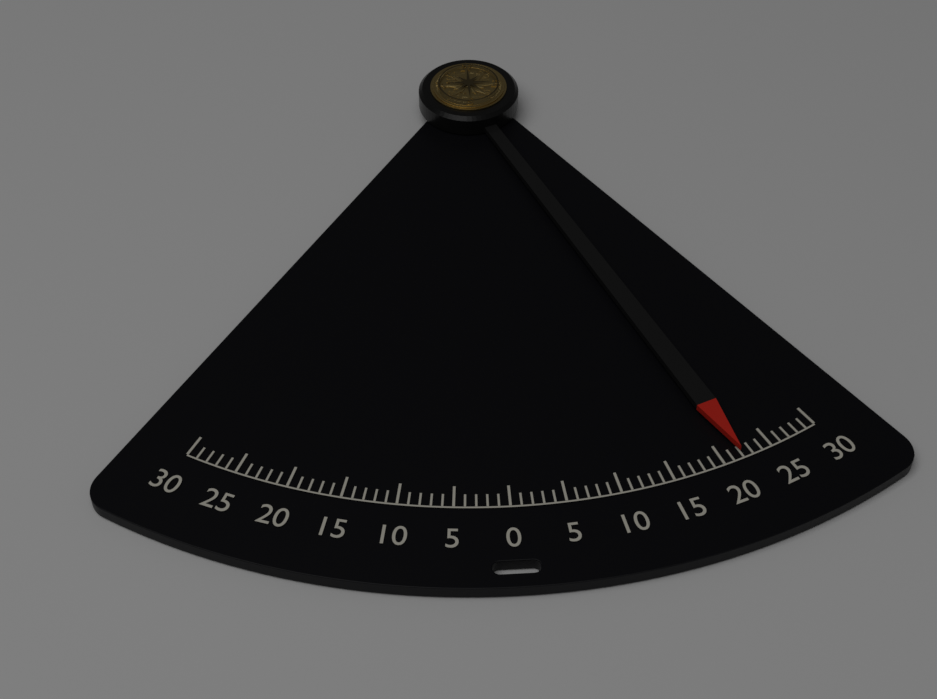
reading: 22 (no unit)
